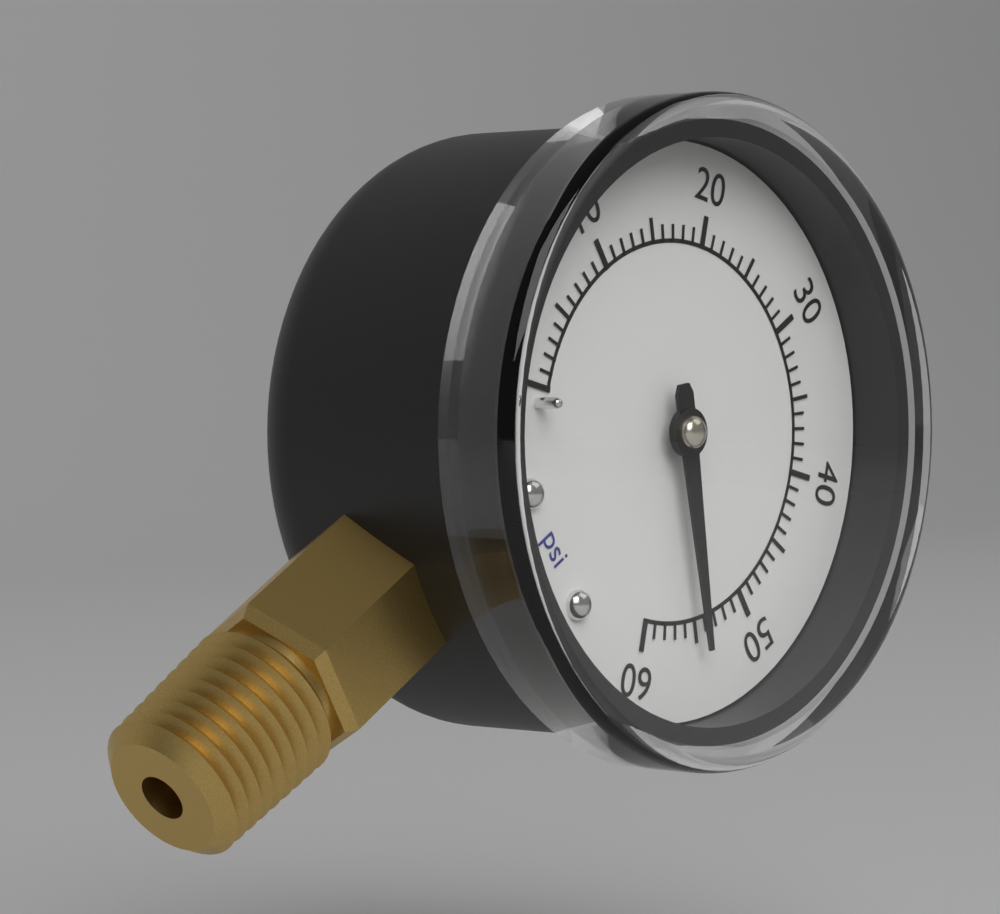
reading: 55 psi
